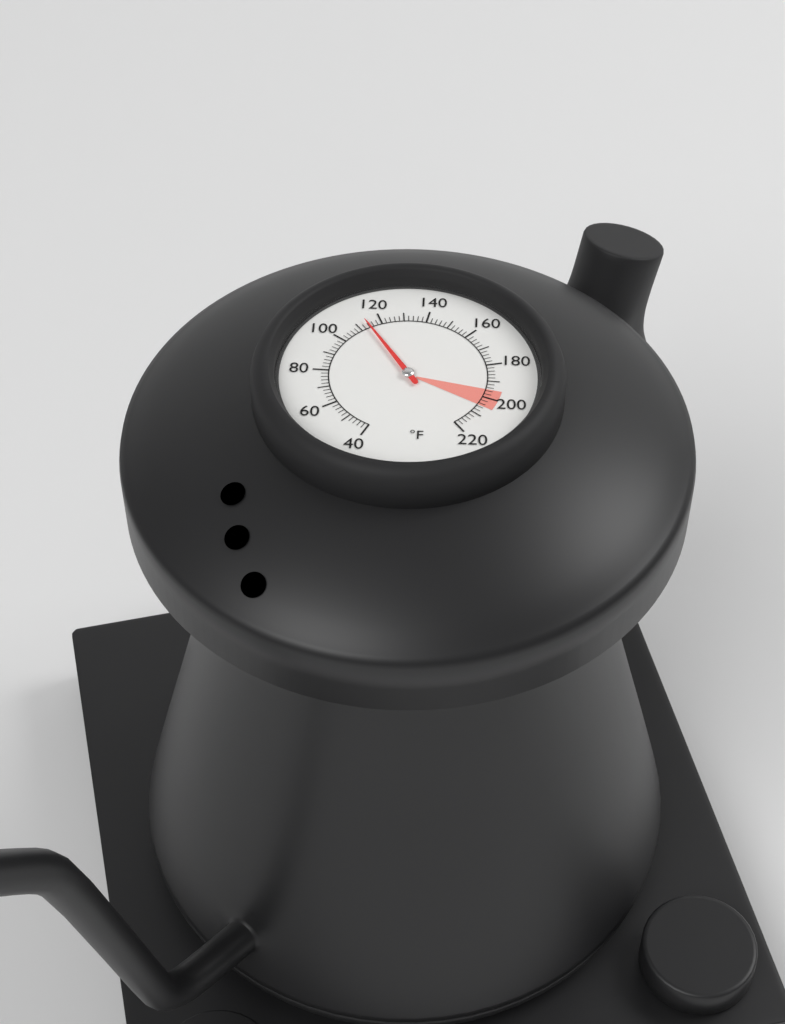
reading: 114 °F
